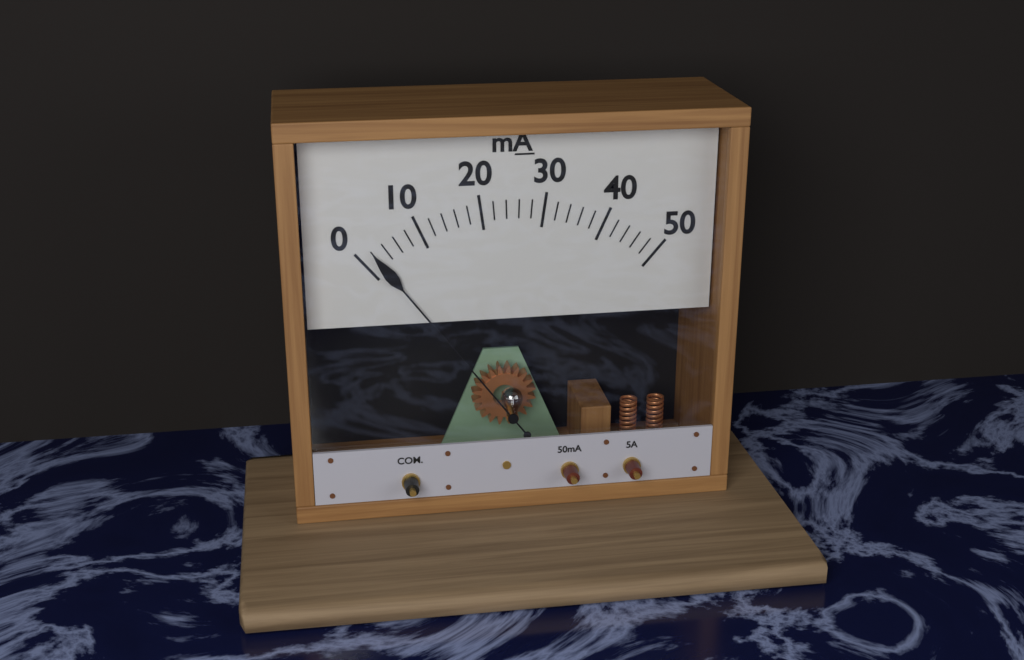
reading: 2 mA
